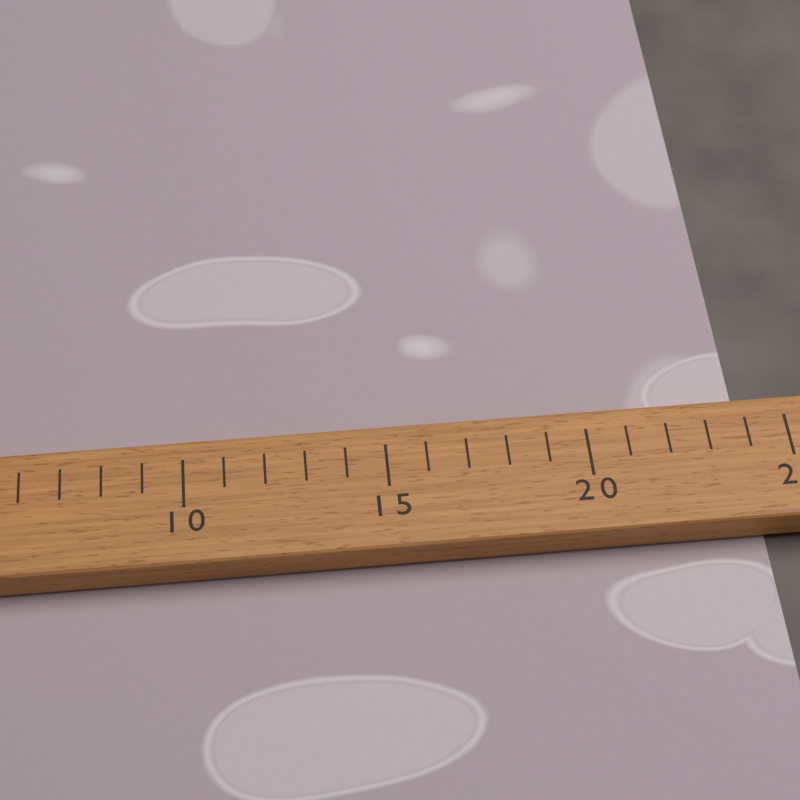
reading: 24 (no unit)
